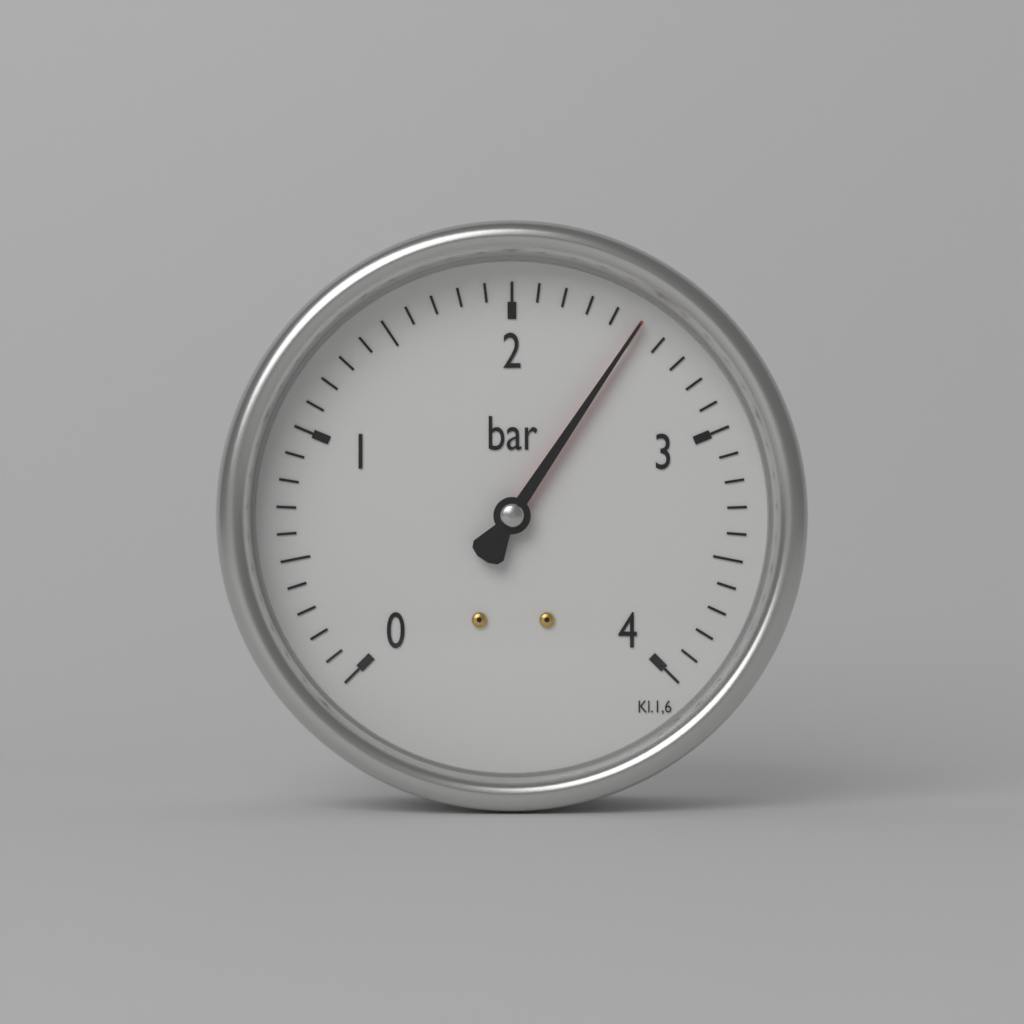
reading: 2.5 bar
